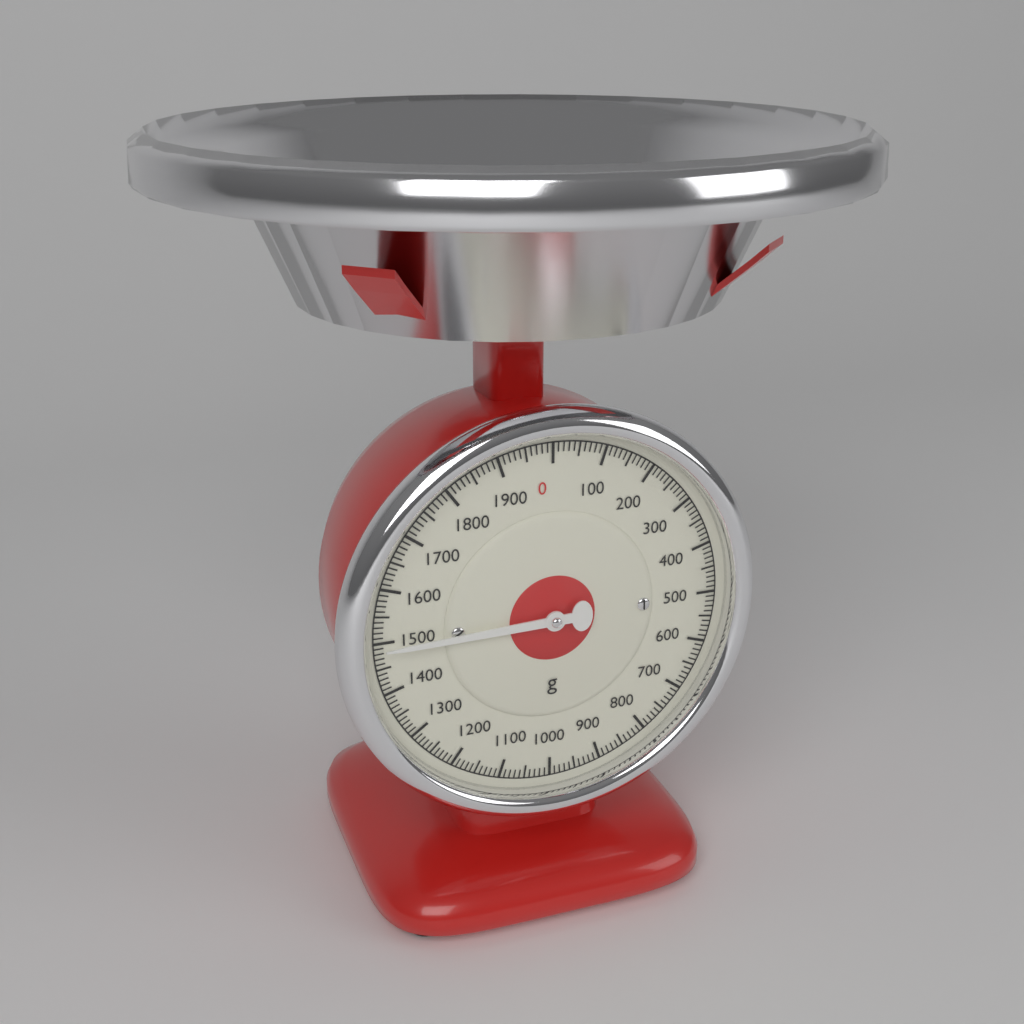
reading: 1490 g
